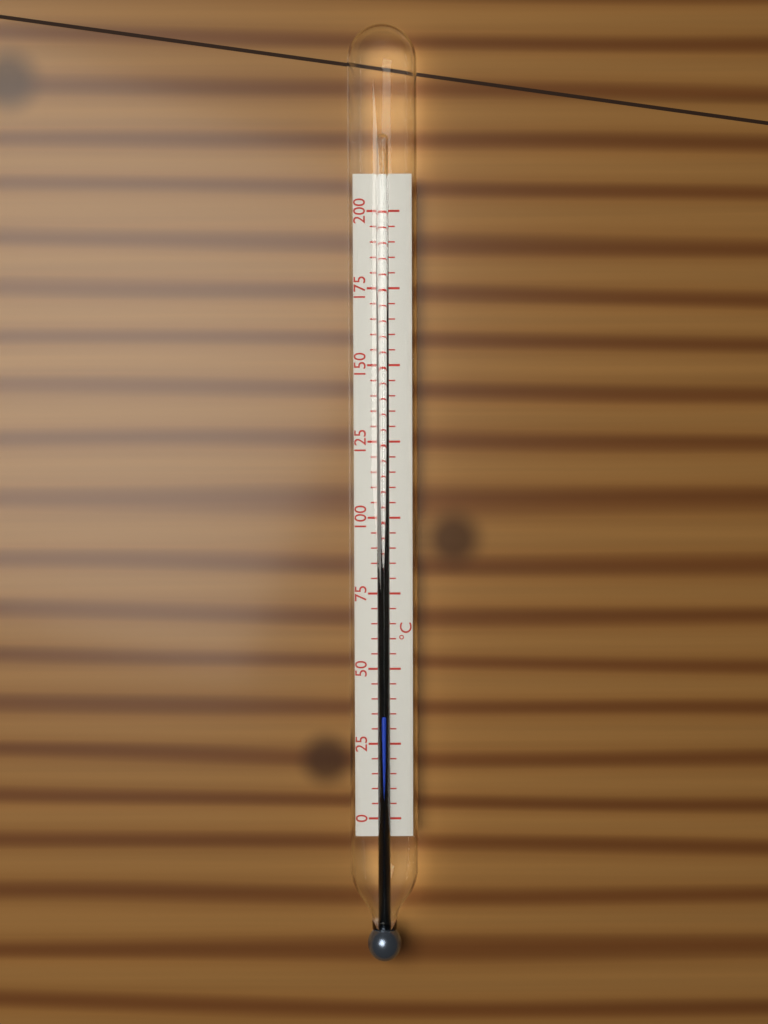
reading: 35 °C
